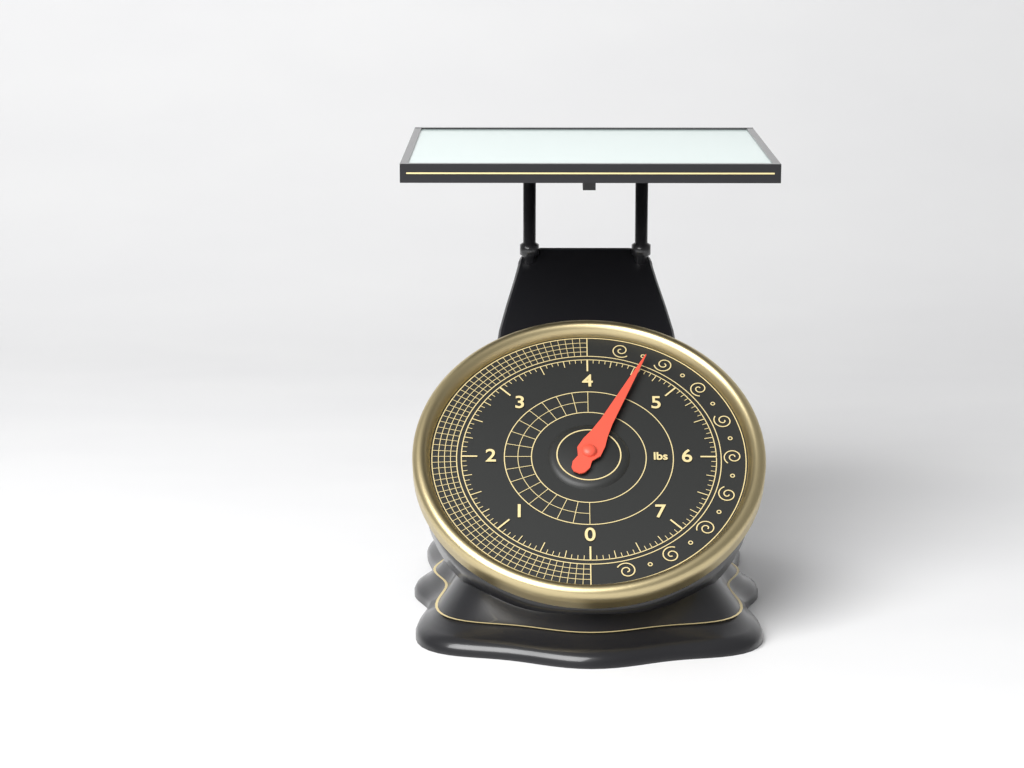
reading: 4.5625 lbs
